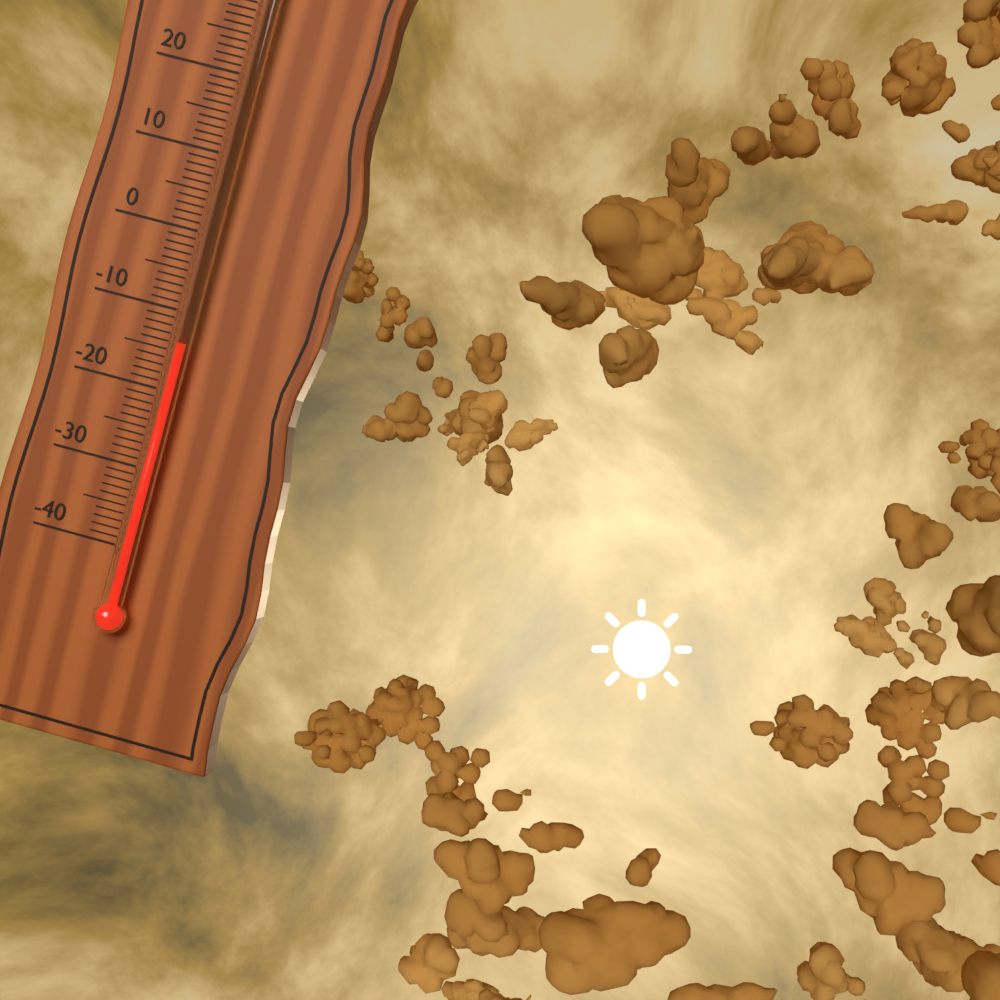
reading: -14 °C
